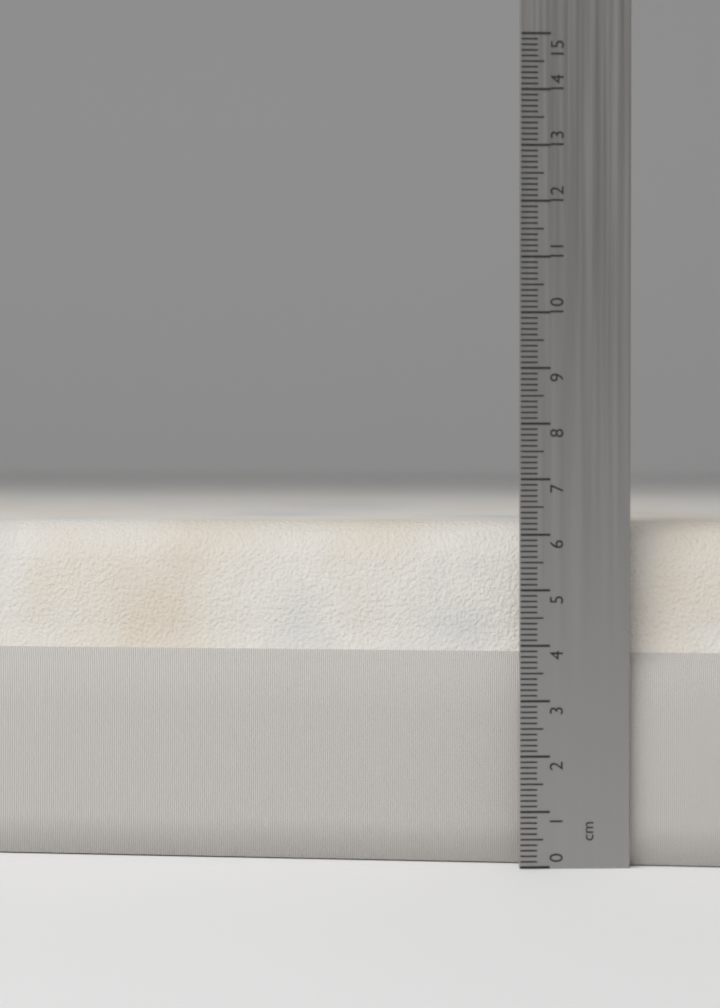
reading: 6.2 cm
